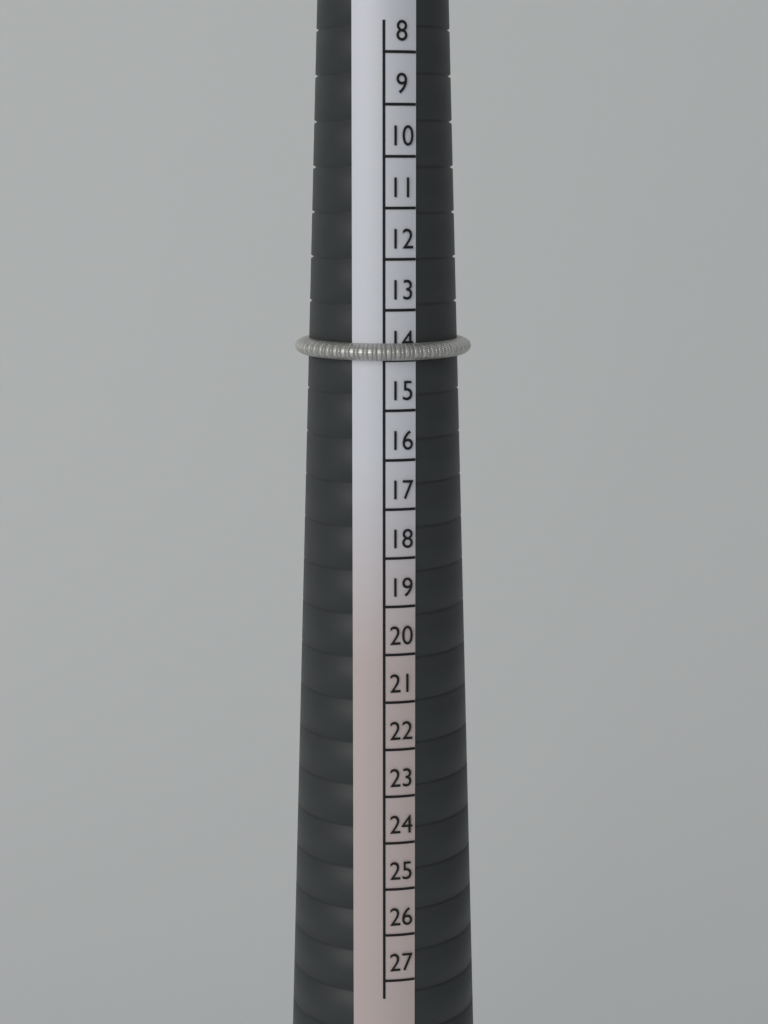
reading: 14 (no unit)
